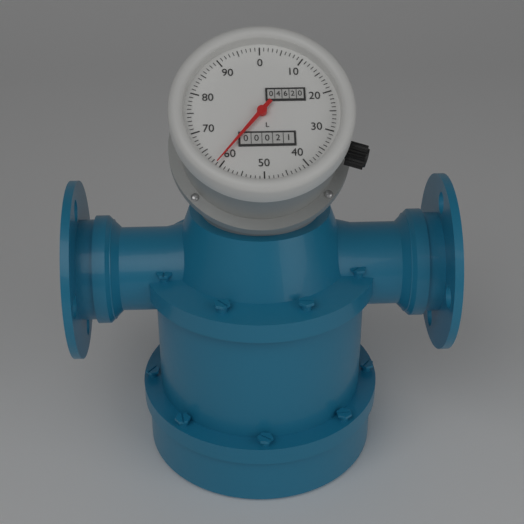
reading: 61 L
